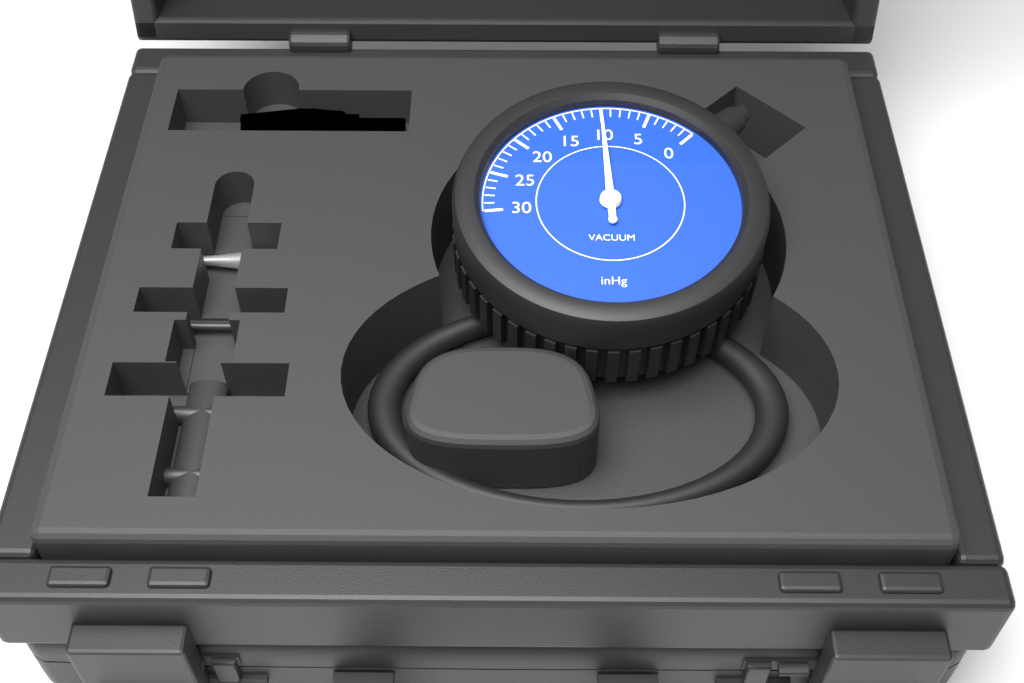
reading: 10 inHg
